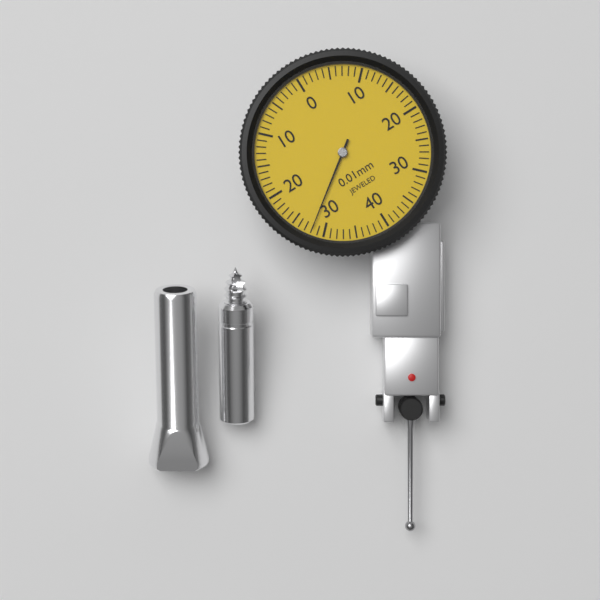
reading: 0.28 mm
